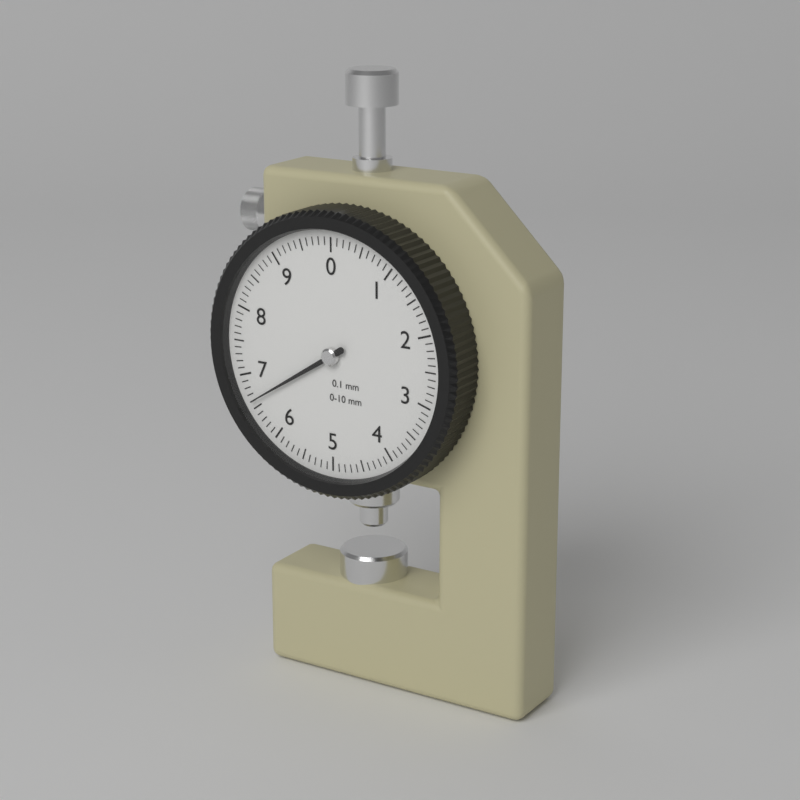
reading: 6.6 mm
